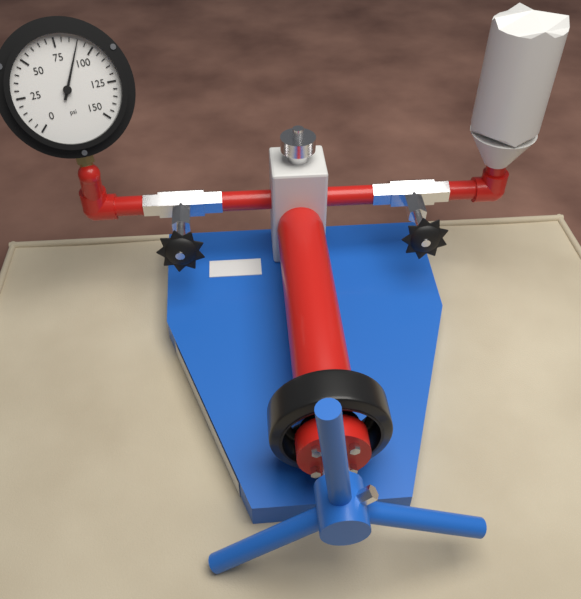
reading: 90 psi
